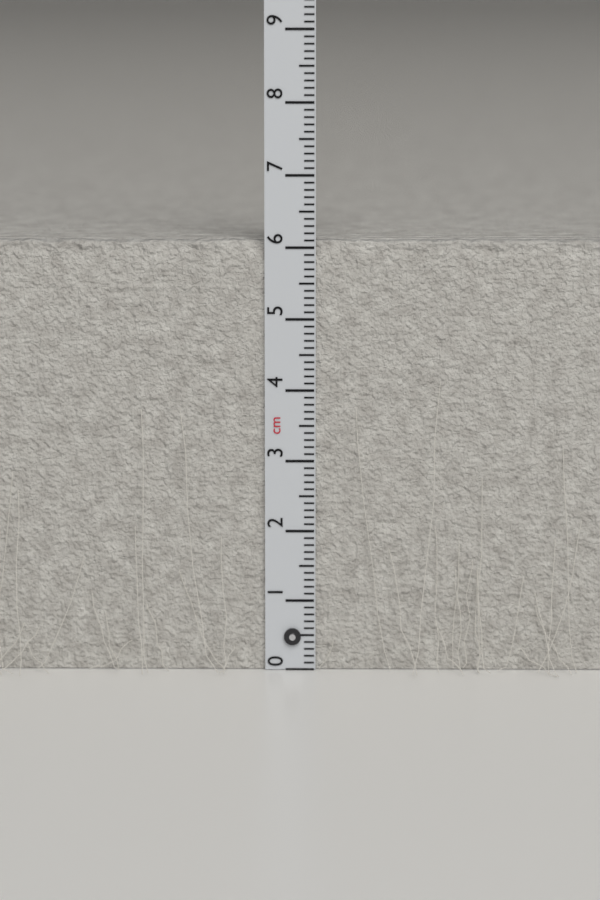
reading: 6.1 cm
